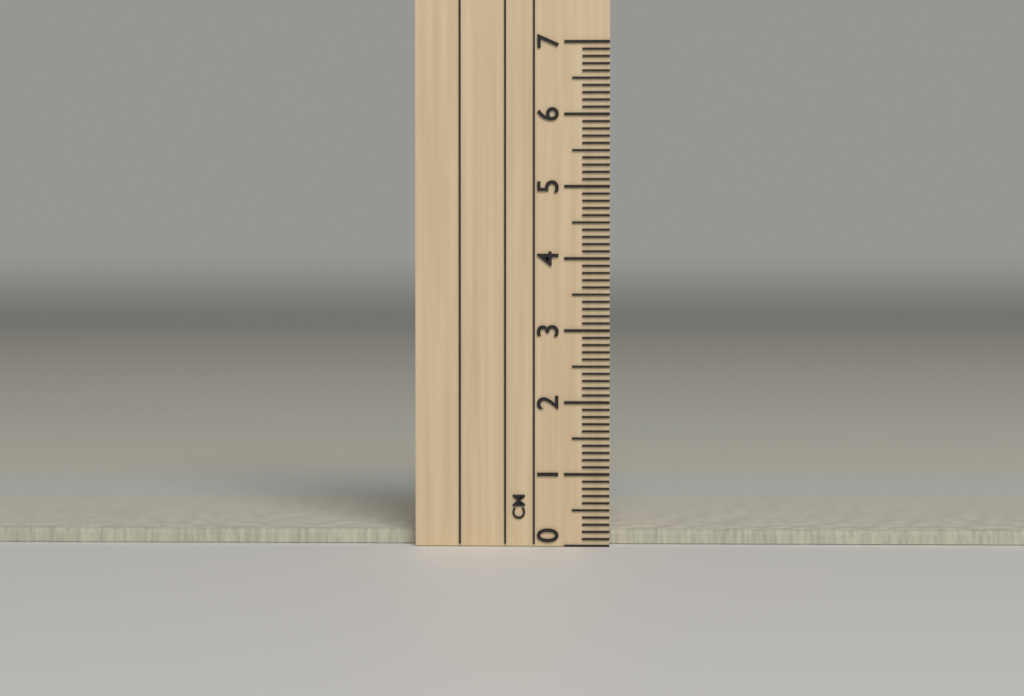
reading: 0.2 cm
